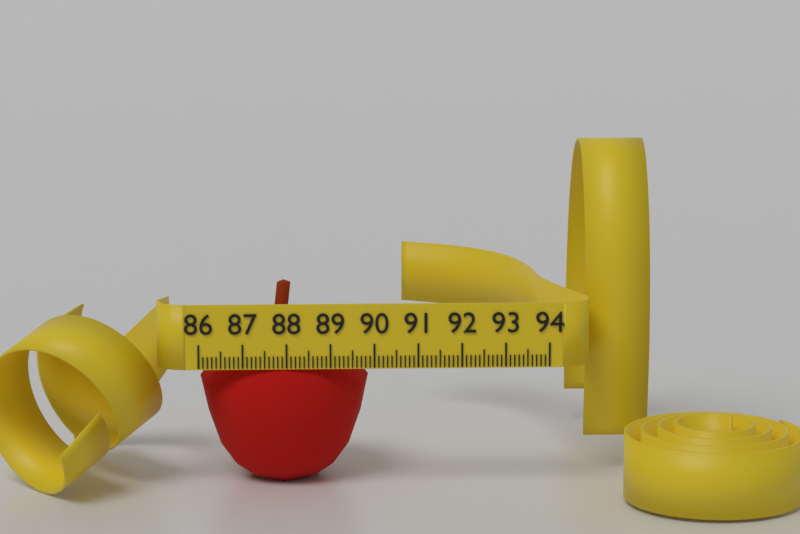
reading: 89.9 (no unit)
